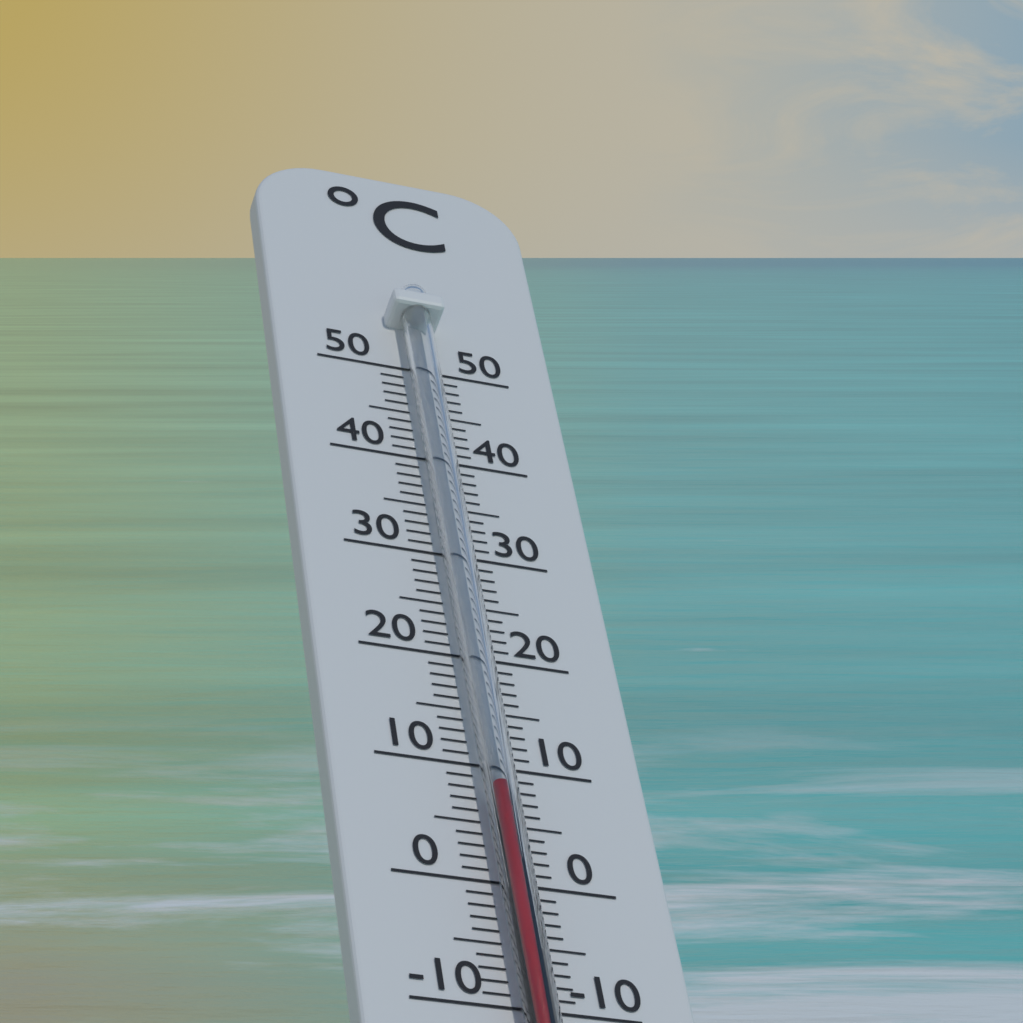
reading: 7 °C
